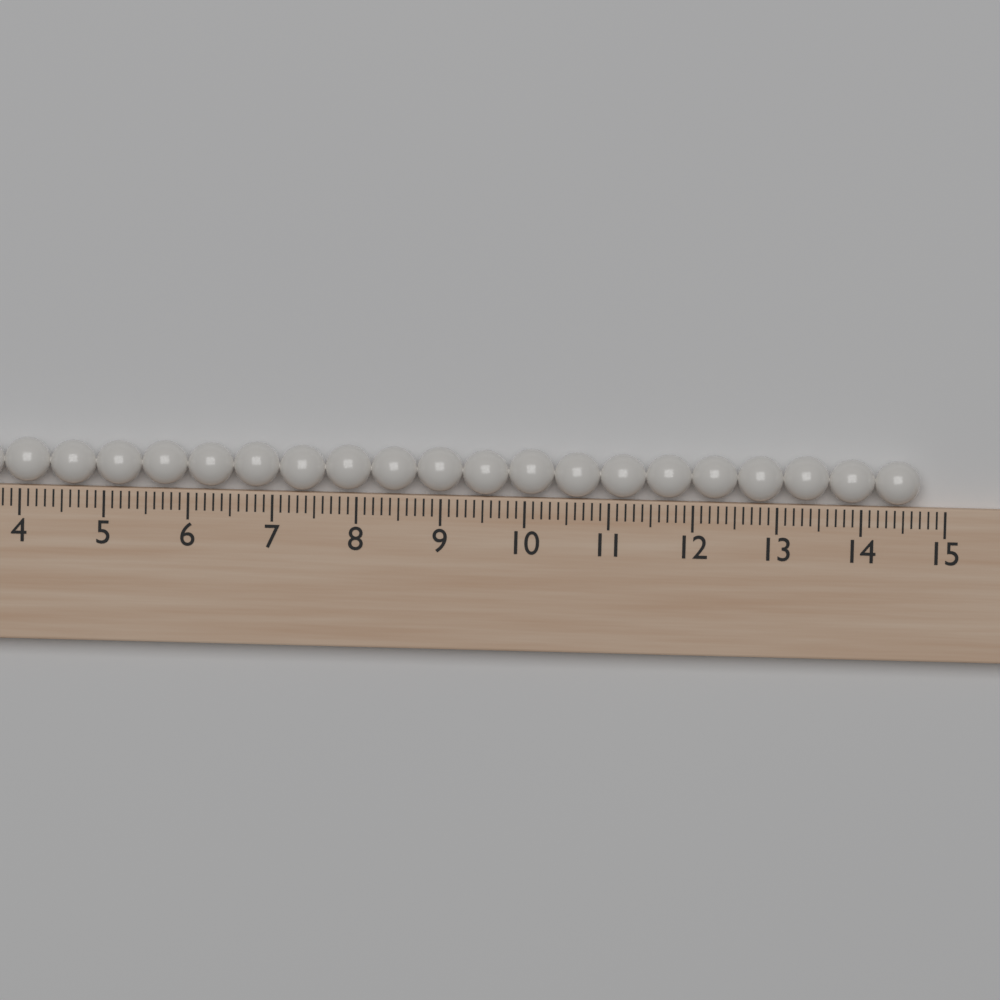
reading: 14.7 (no unit)
